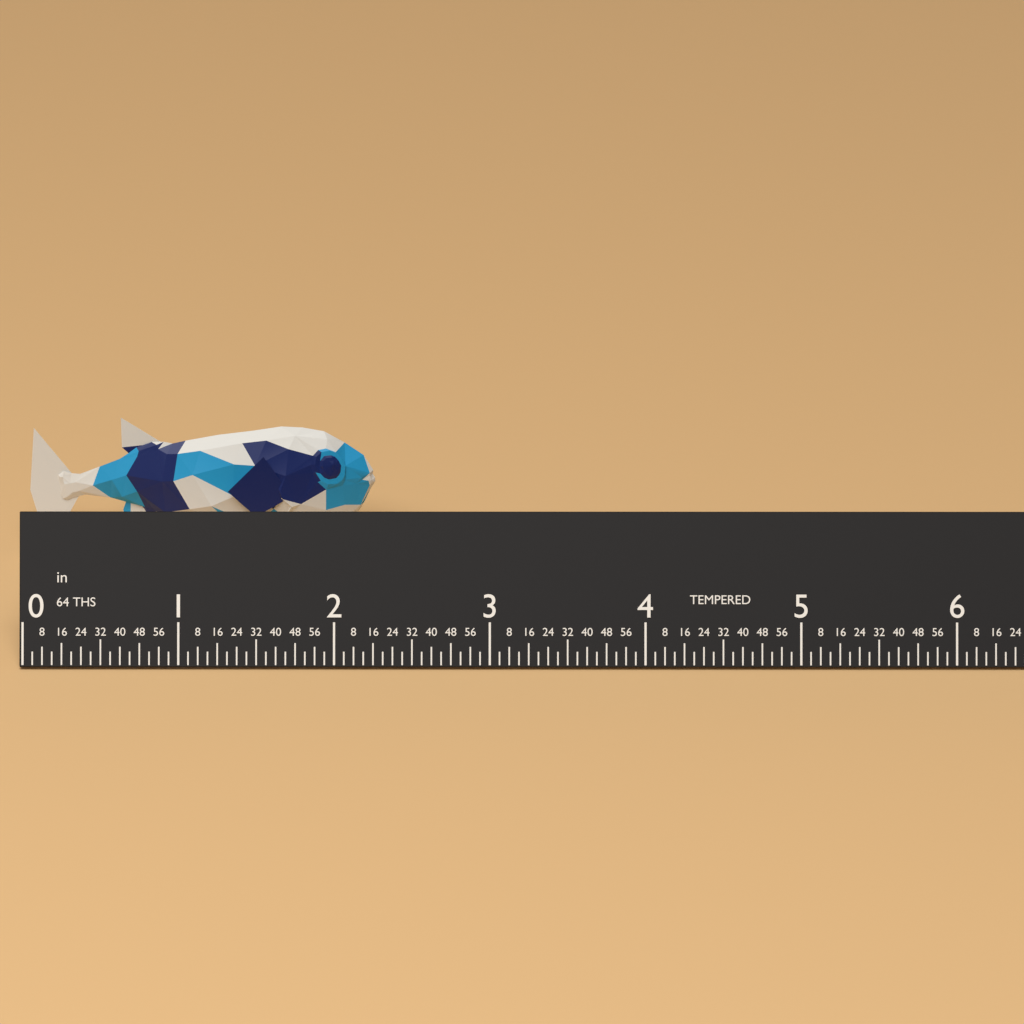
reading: 2.2500 in
